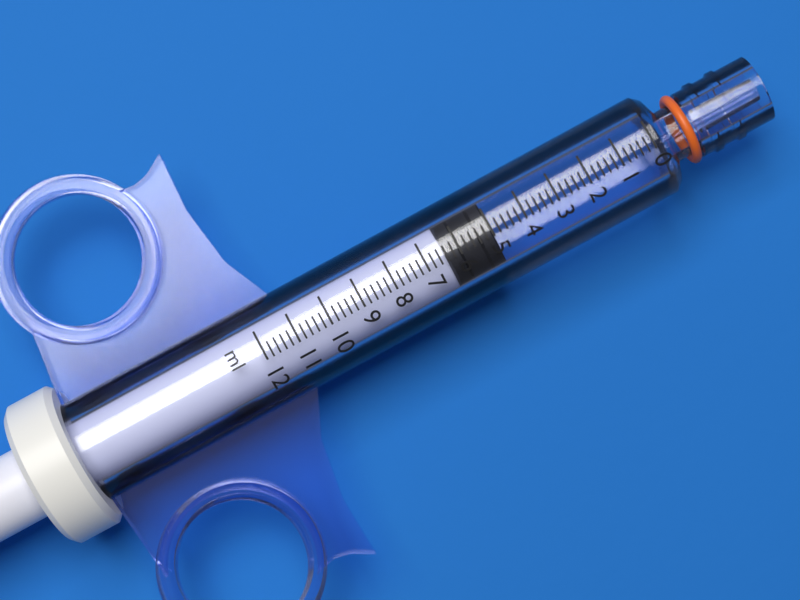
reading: 5.0 ml
